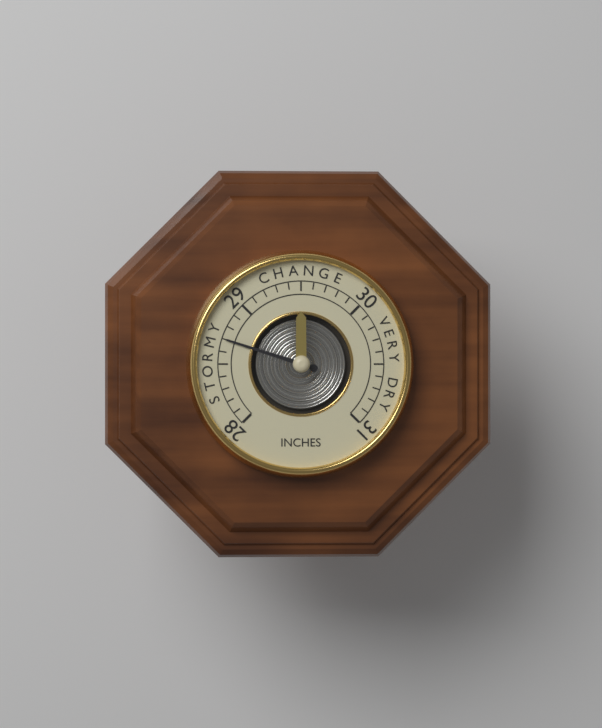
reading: 28.7 inches
